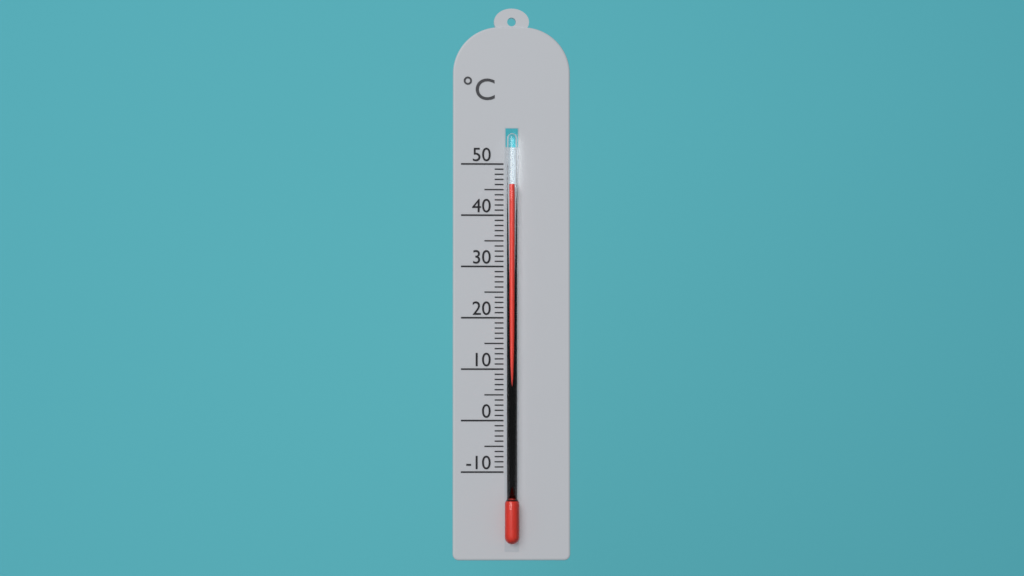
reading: 46 °C
